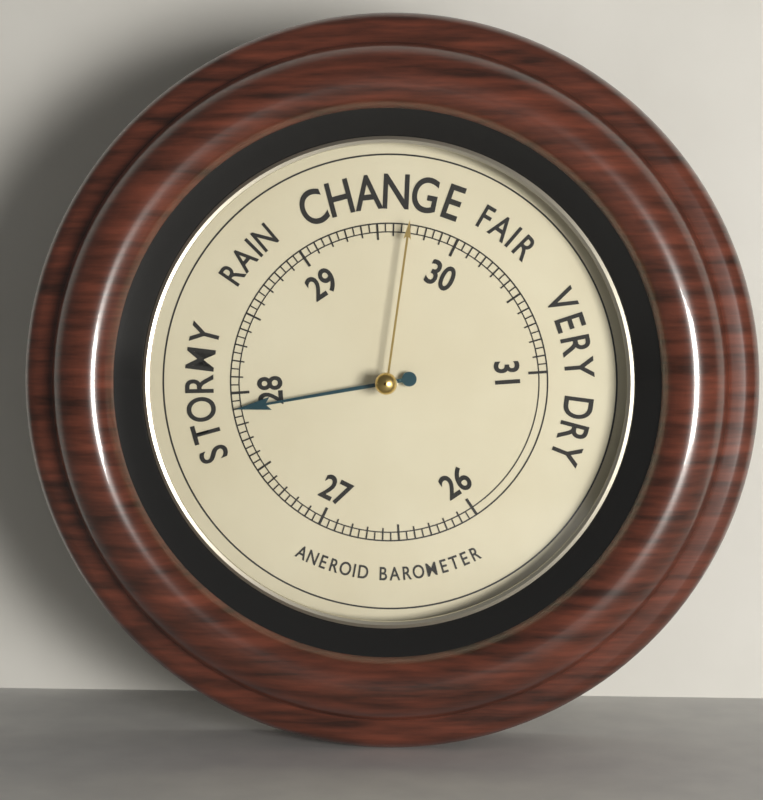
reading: 27.90 (no unit)
